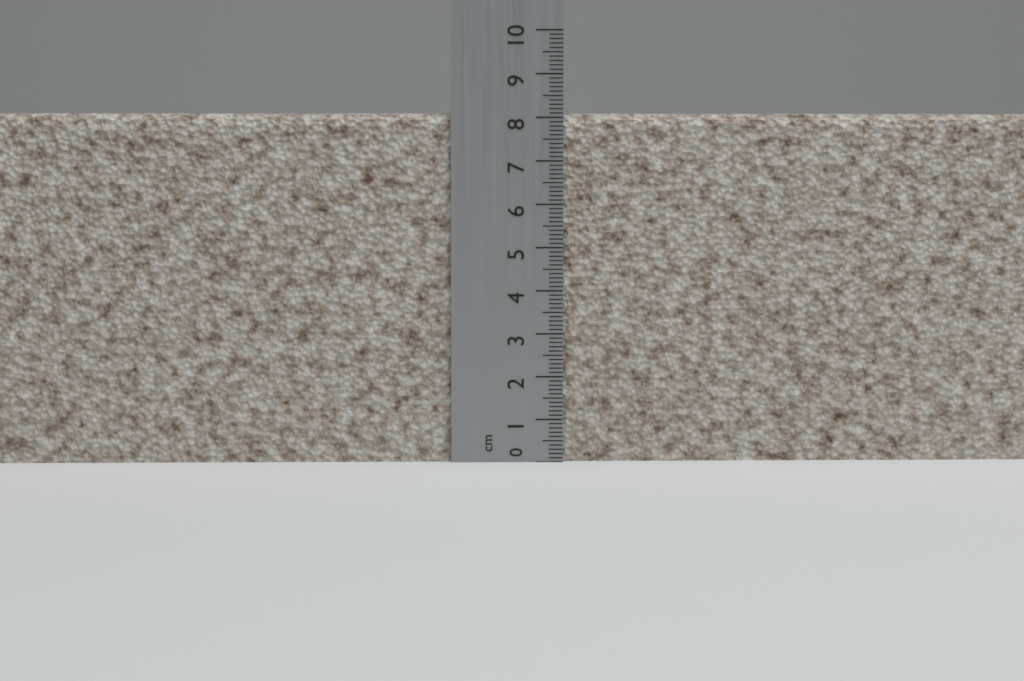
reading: 8.1 cm
